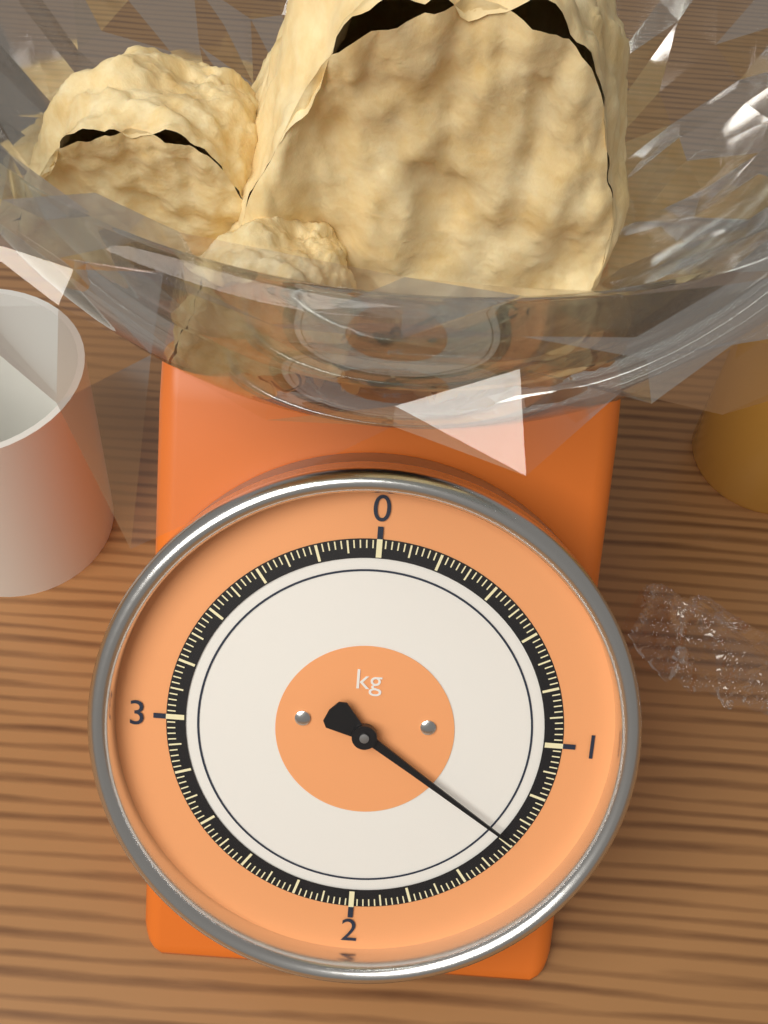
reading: 1.38 kg
